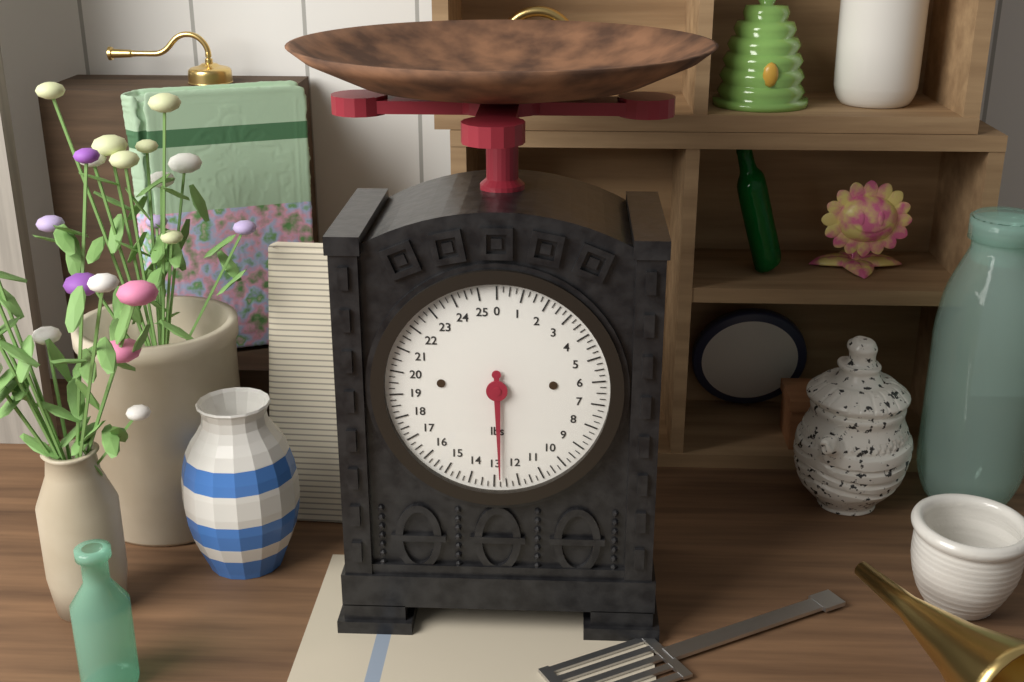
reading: 12.75 lbs
